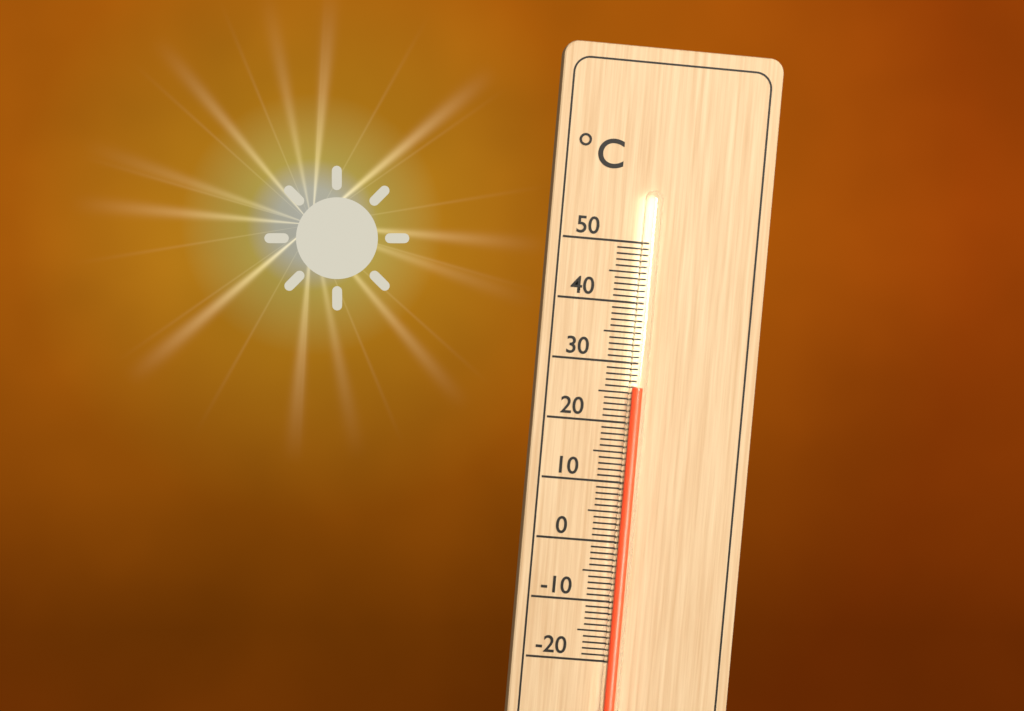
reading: 26 °C
